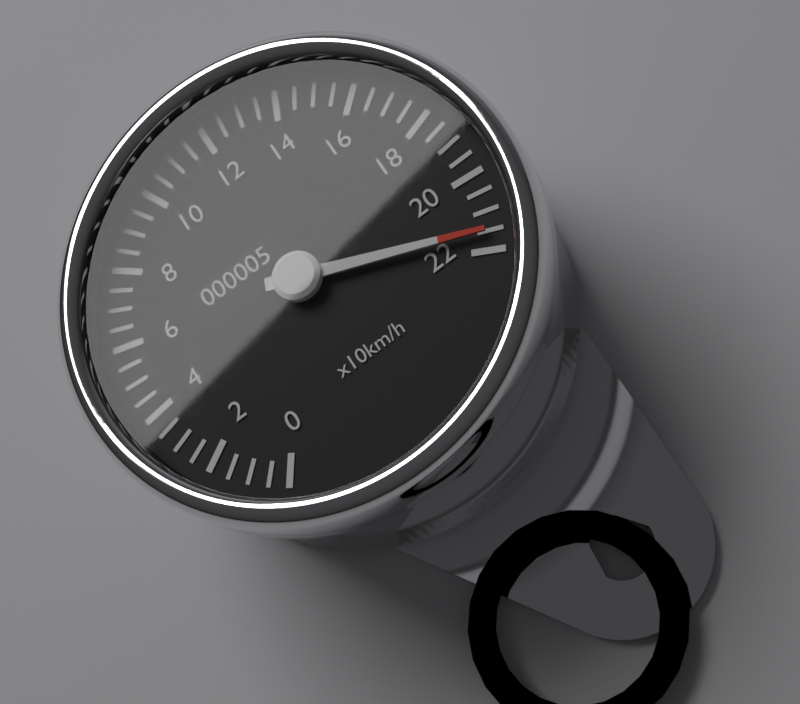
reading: 215 km/h
